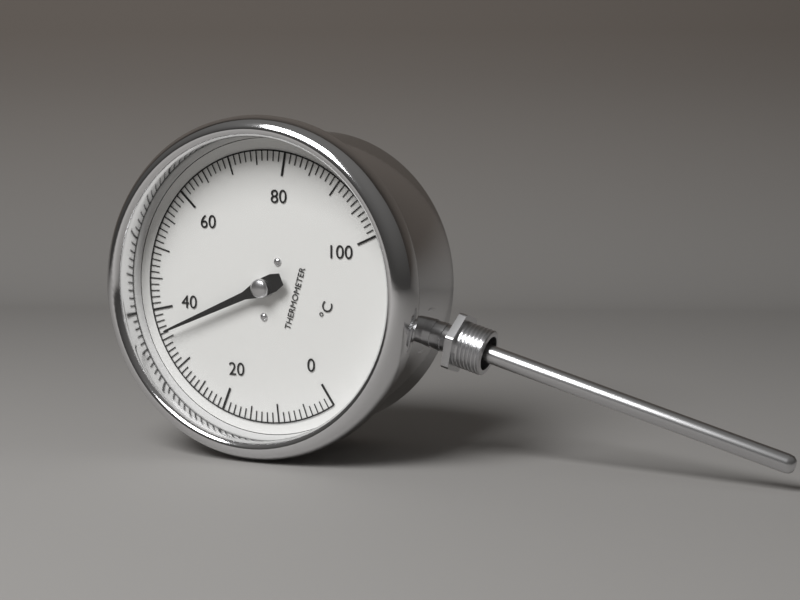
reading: 36 °C
